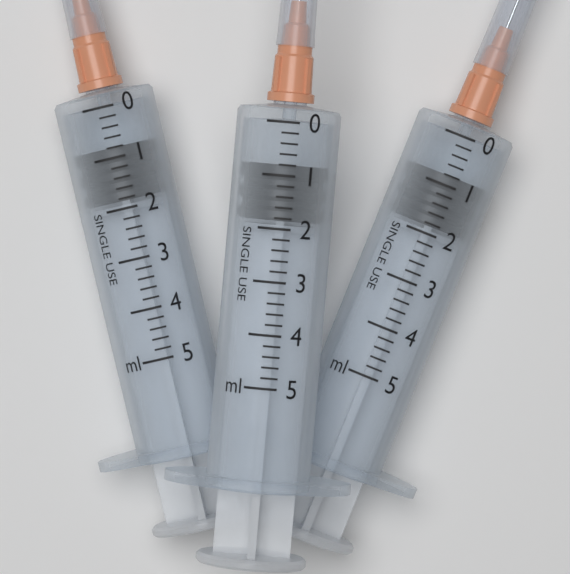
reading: 0.8 ml
